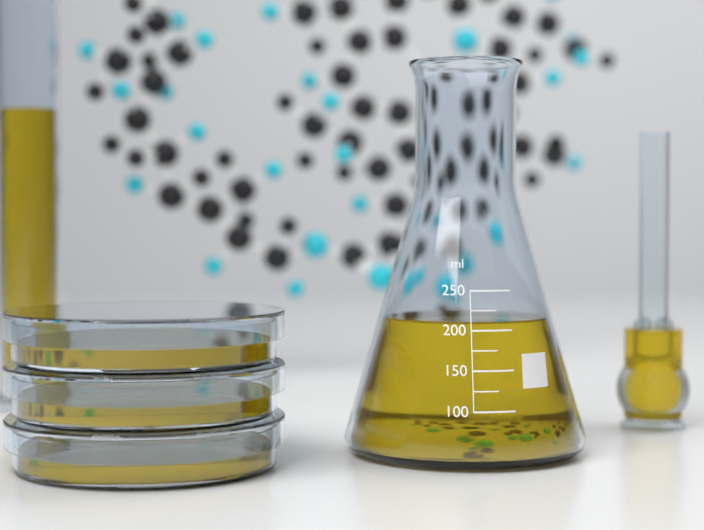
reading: 210 ml
